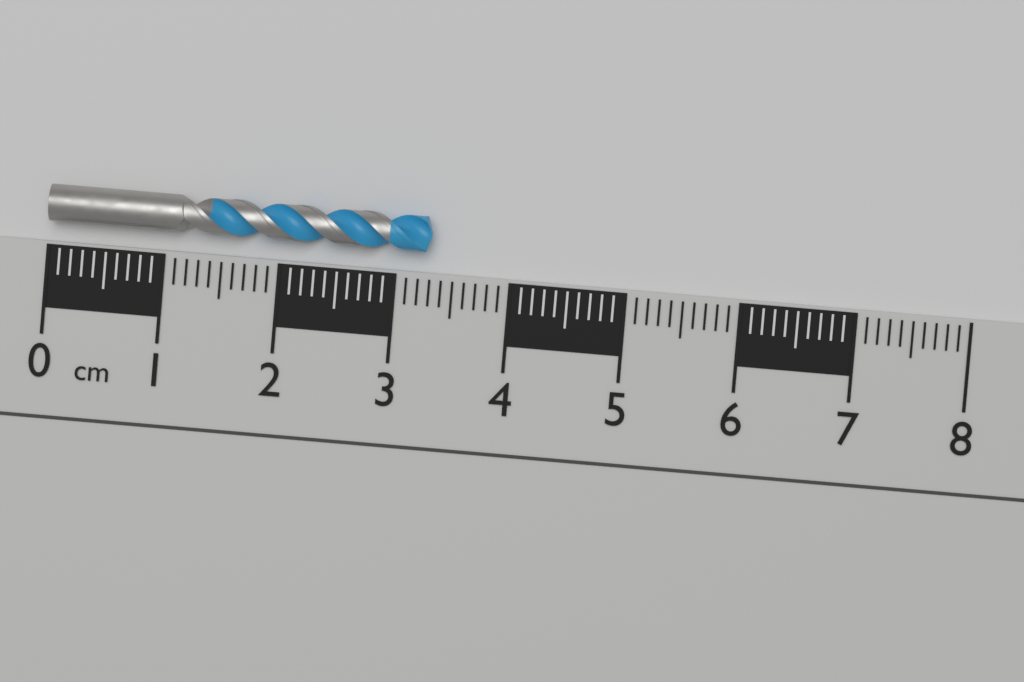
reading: 3.3 cm
